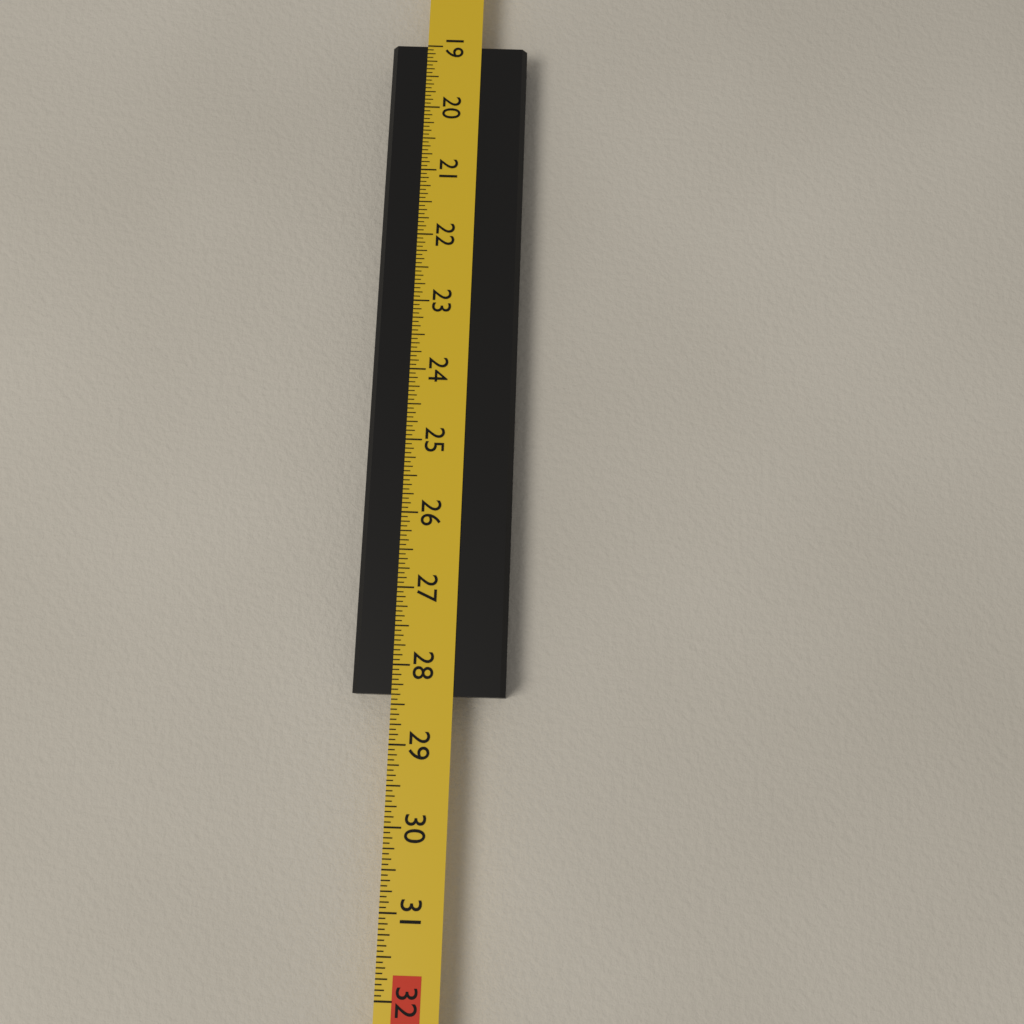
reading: 28.3750 in
